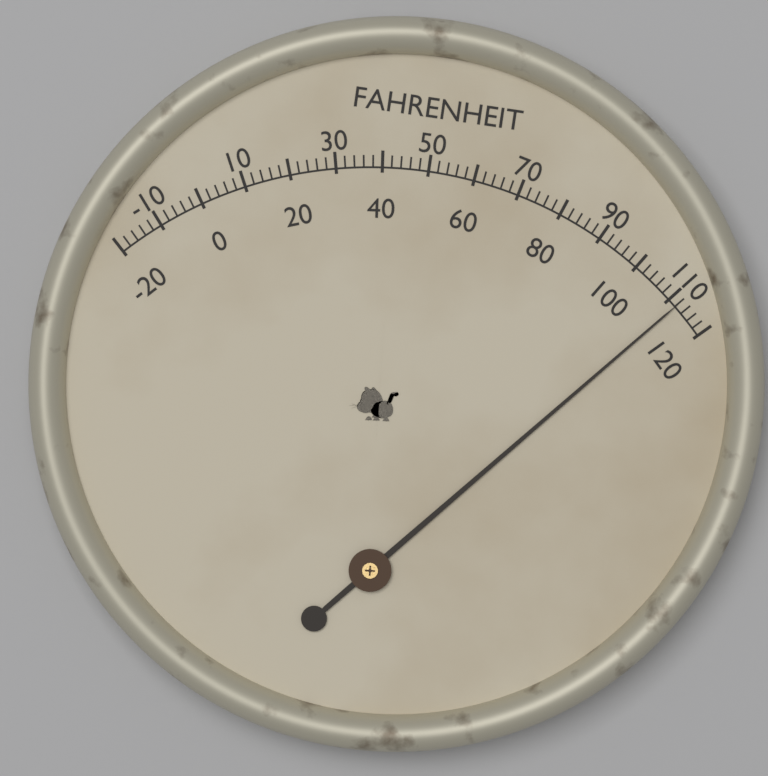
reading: 112 °F
